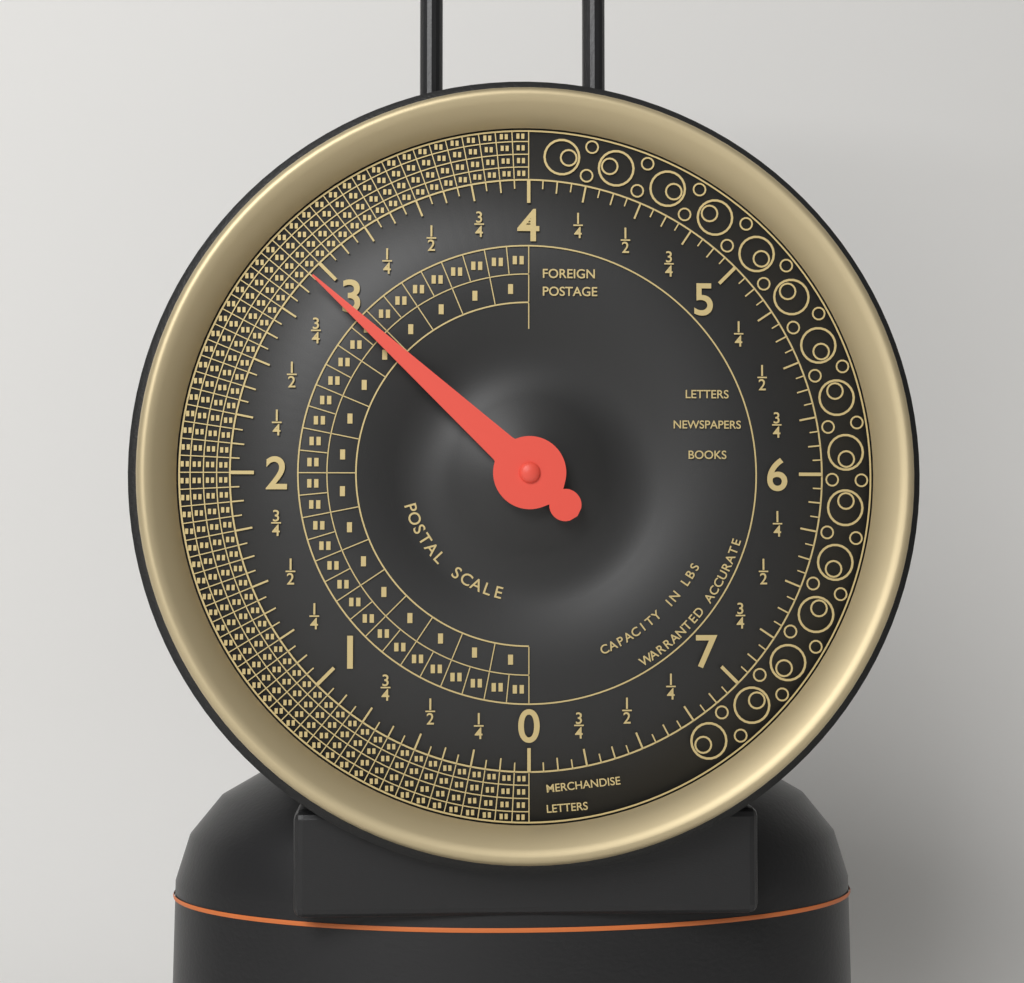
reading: 2.9375 lbs
